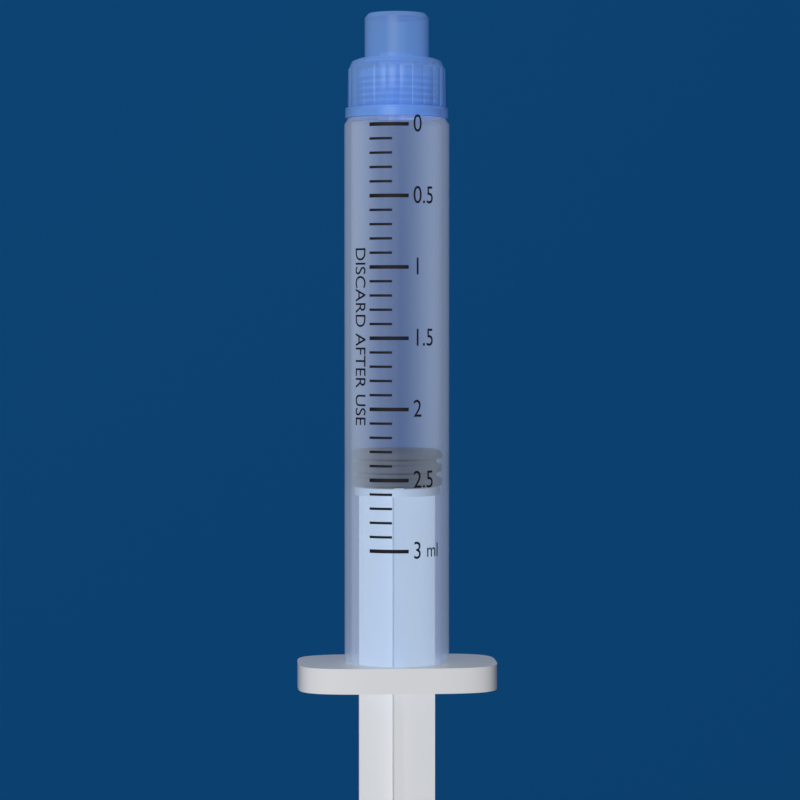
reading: 2.3 ml
